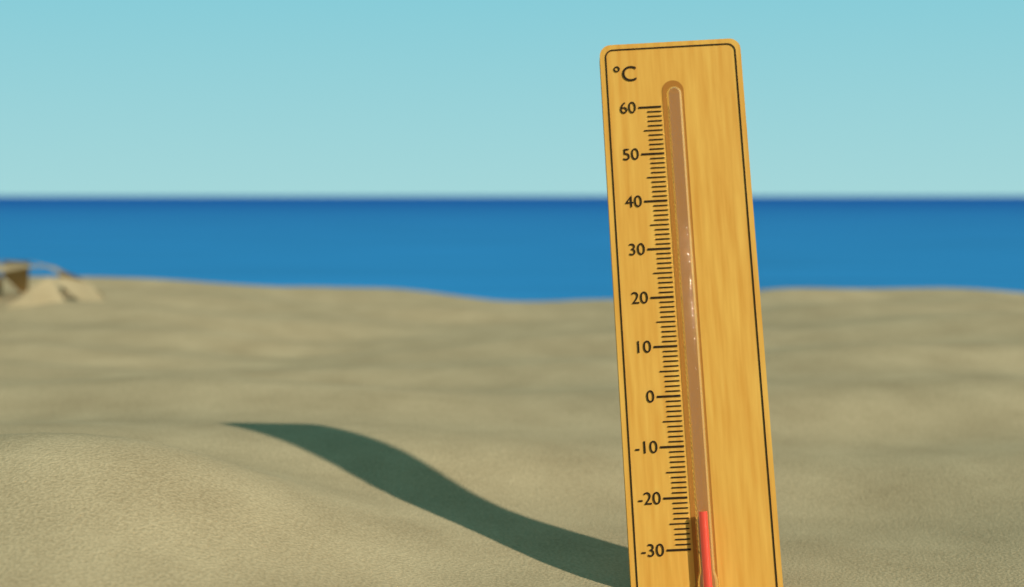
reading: -23 °C
